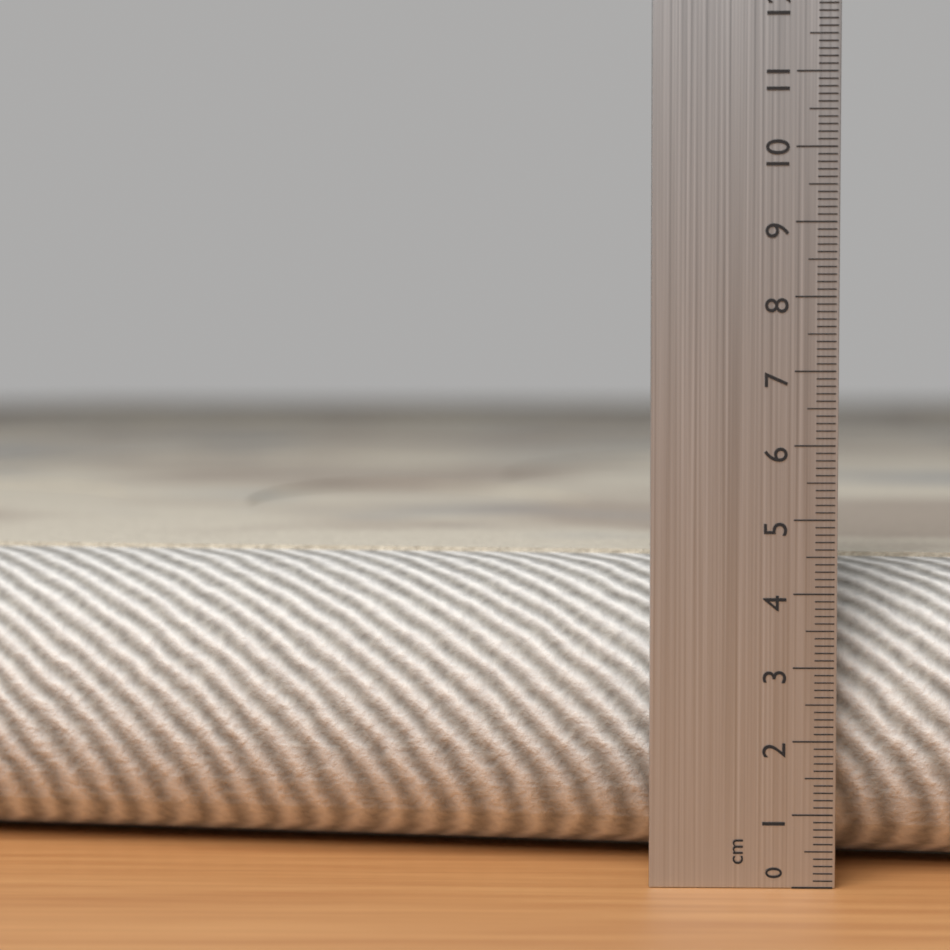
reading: 4.4 cm
